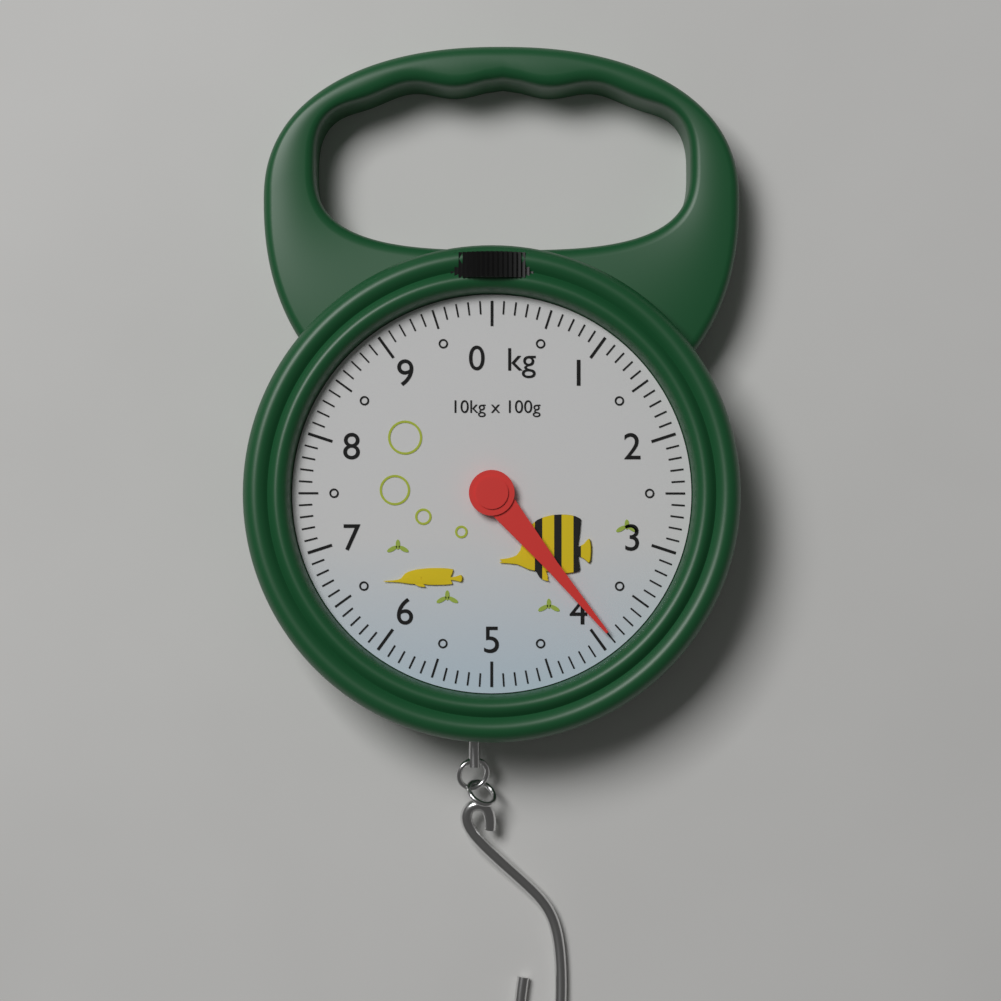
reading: 3.9 kg
